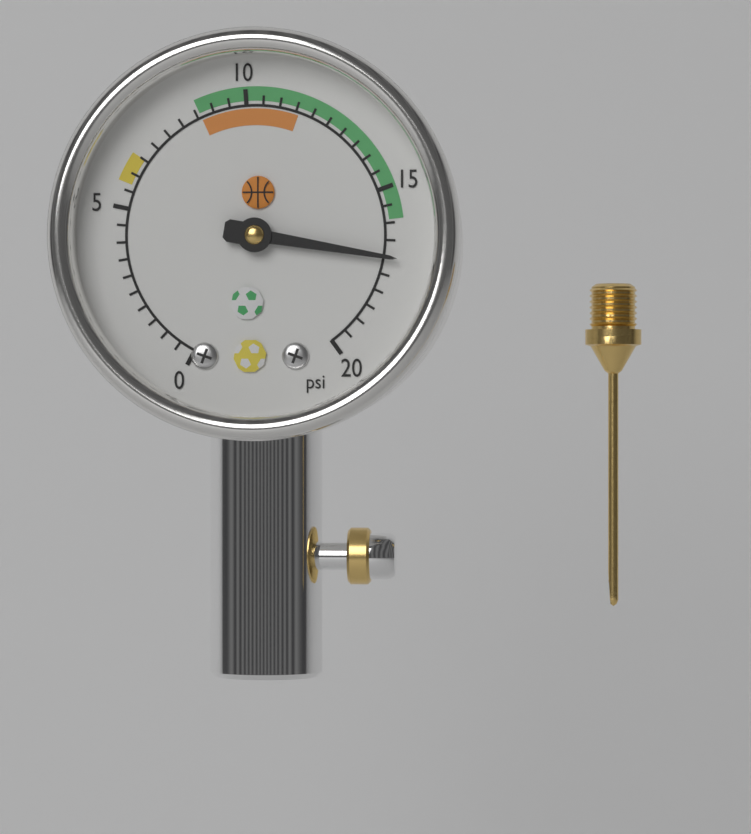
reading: 17.0 psi
